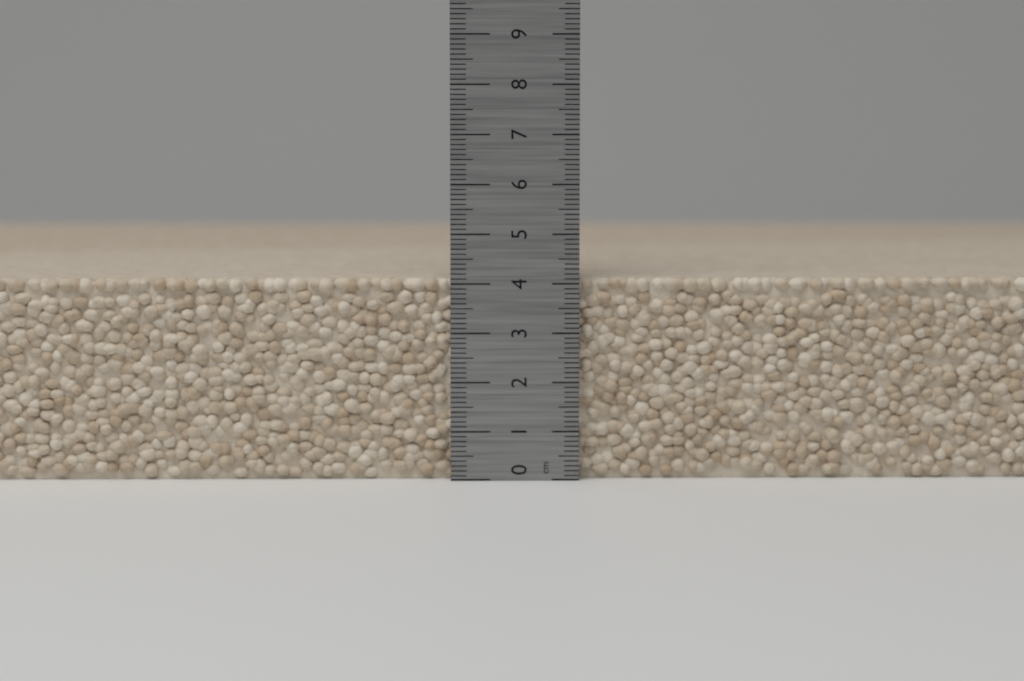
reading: 4.1 cm
